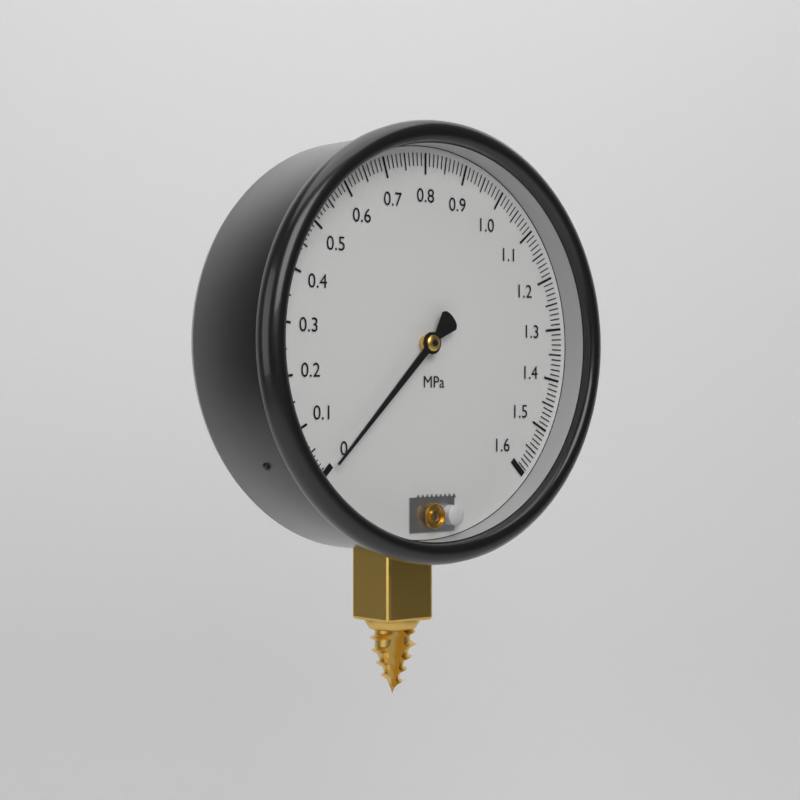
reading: 0.00 MPa
